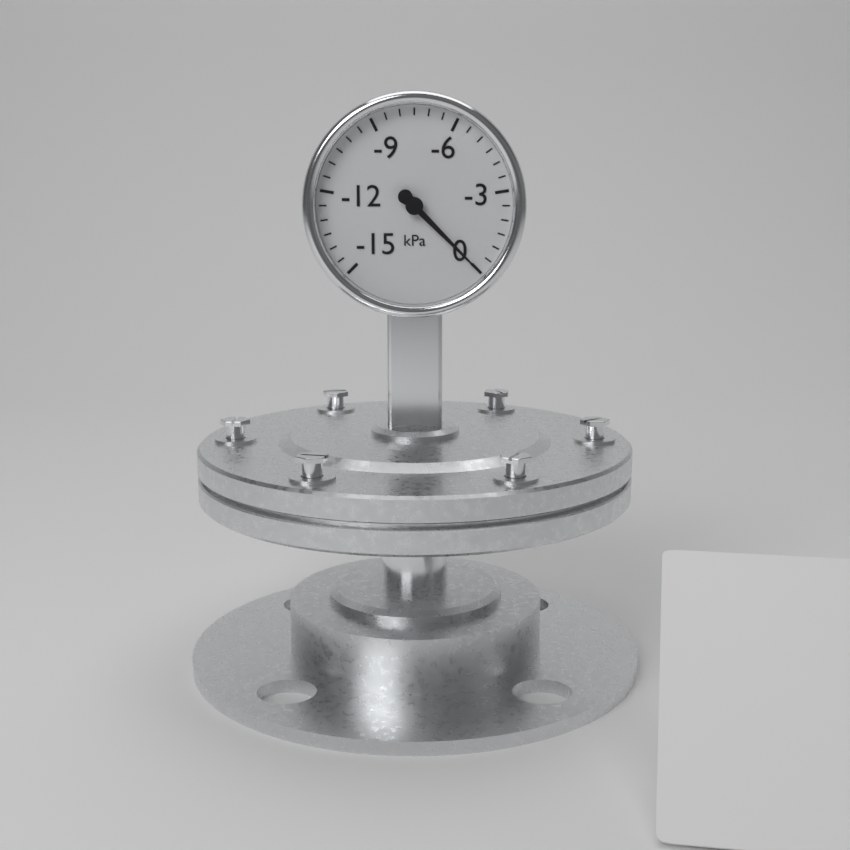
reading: 0.0 kPa
